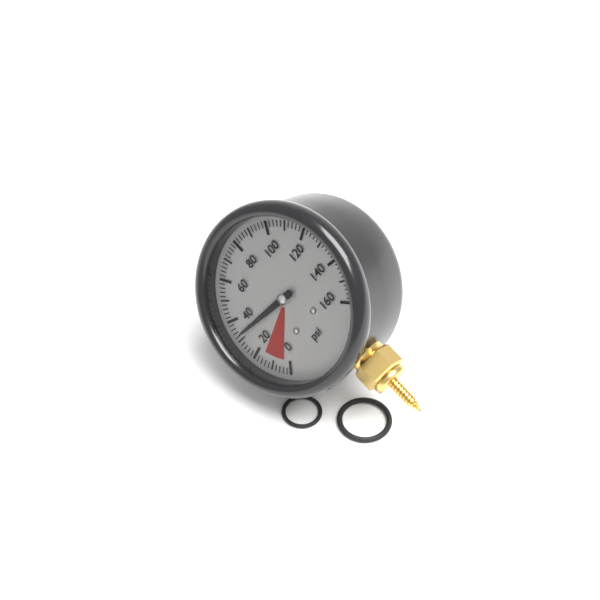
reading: 32 psi
